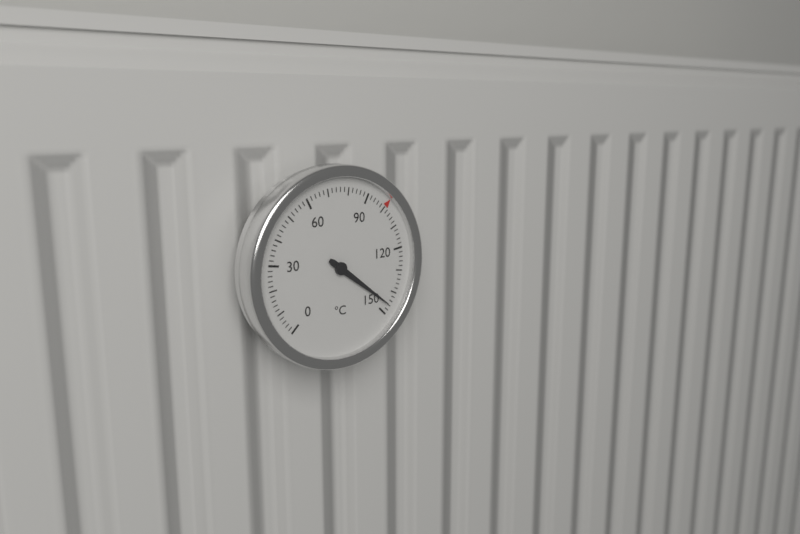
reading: 146 °C
